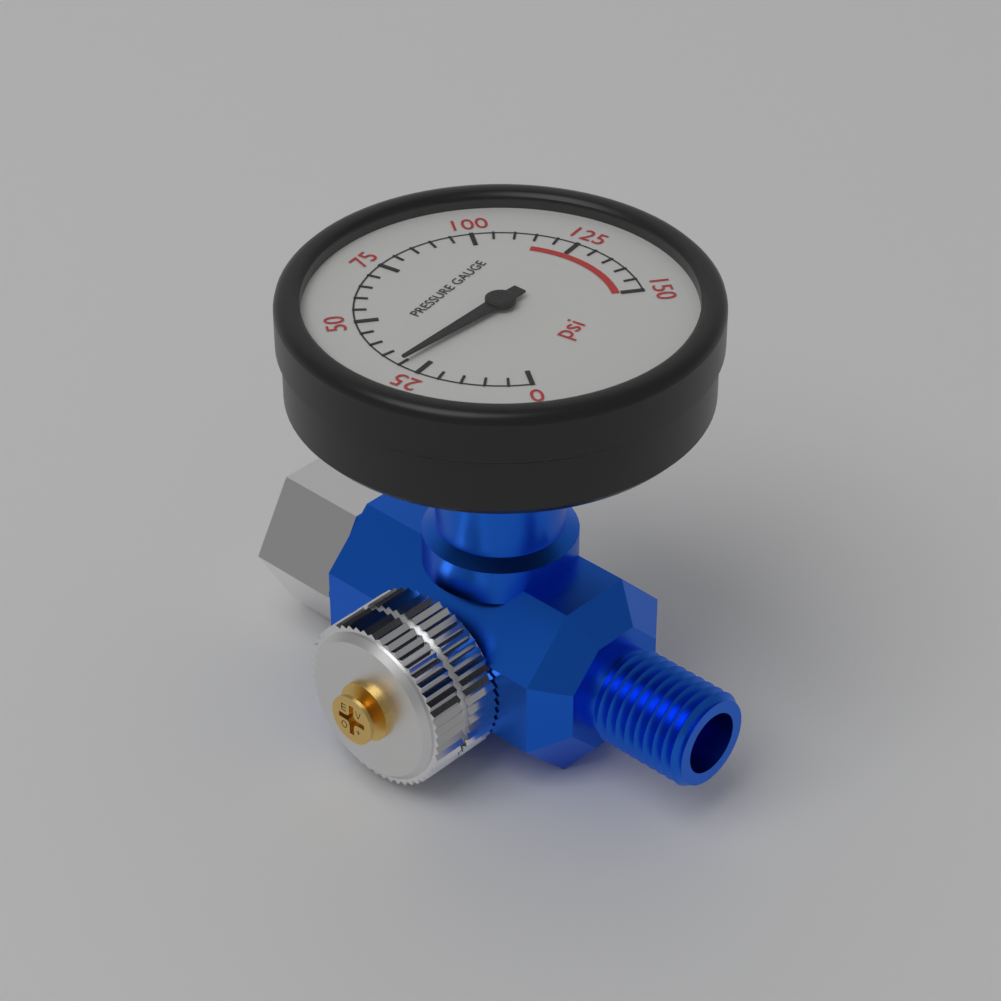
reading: 30 psi
